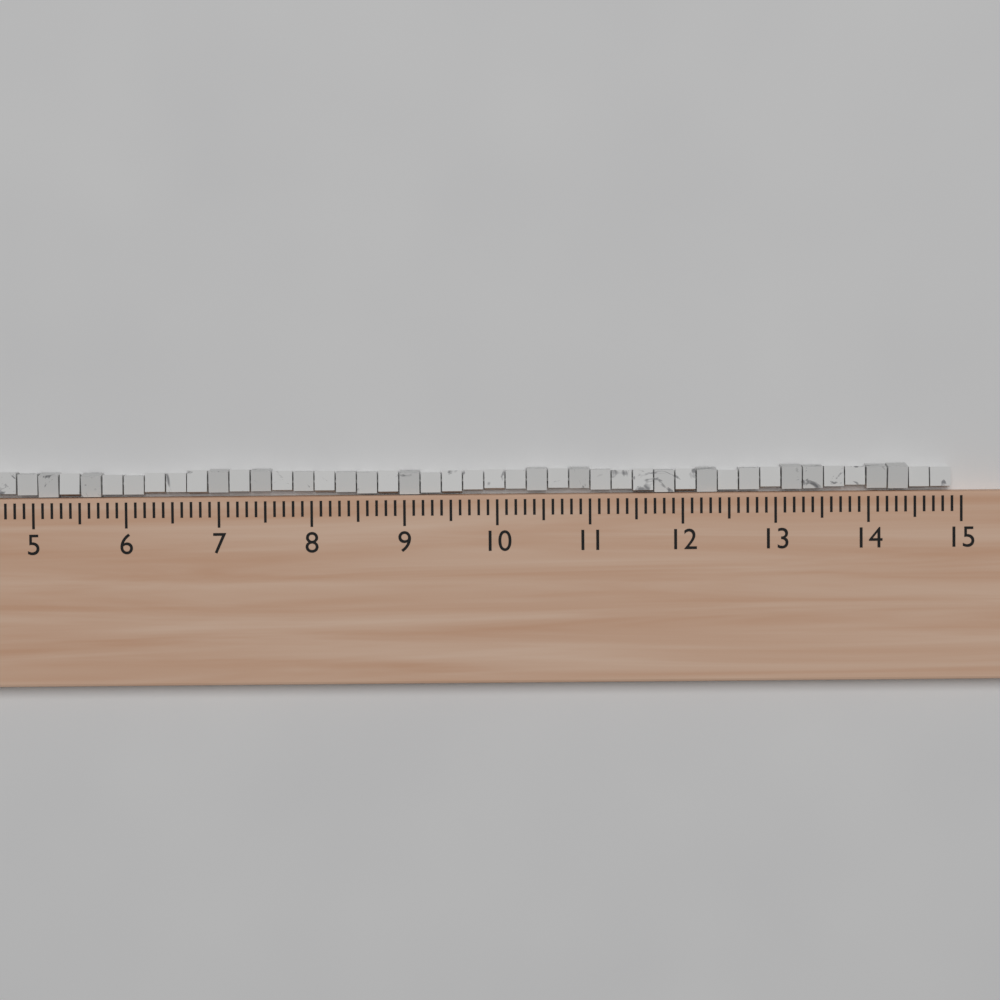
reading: 14.9 (no unit)
